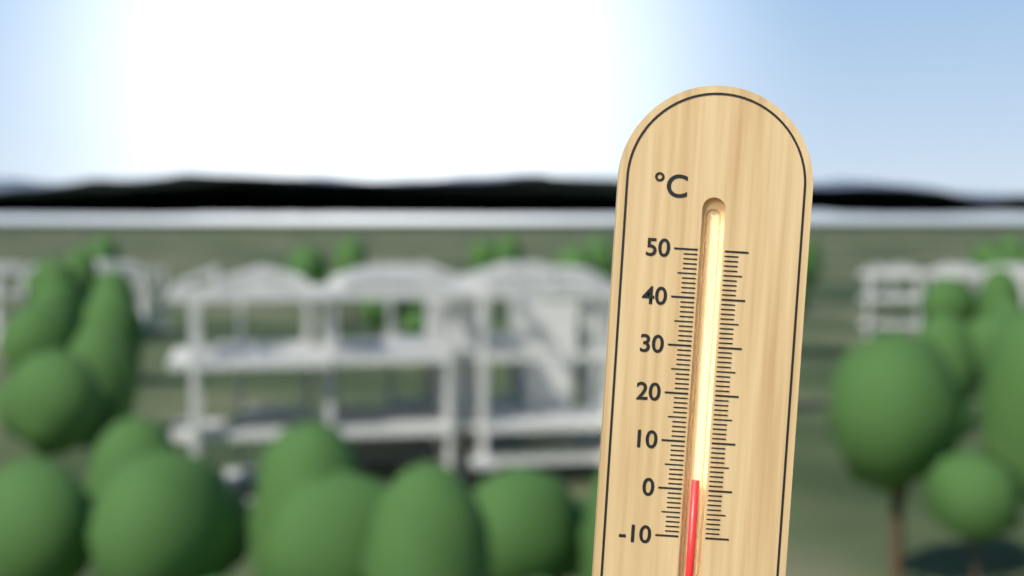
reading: 2 °C
